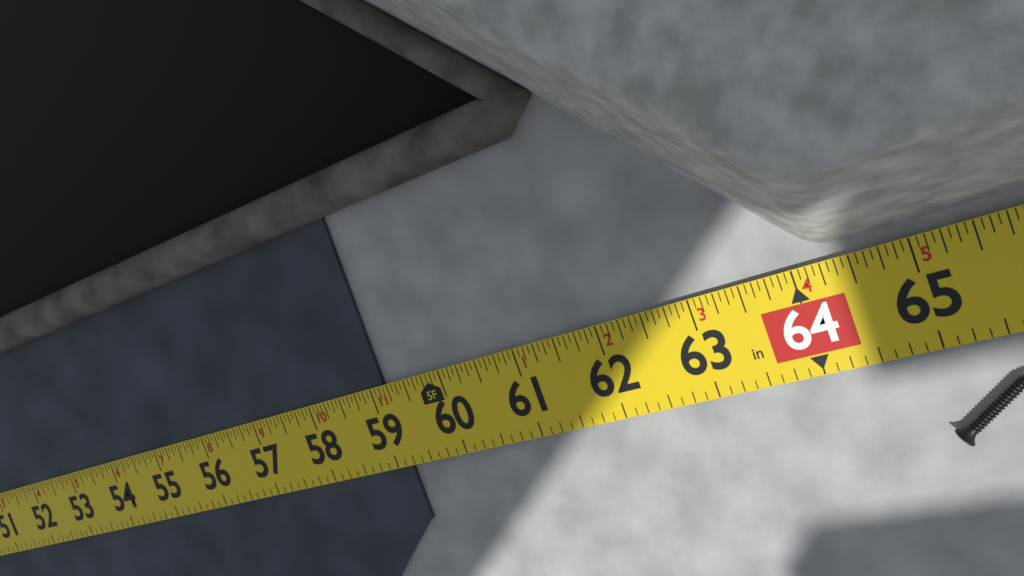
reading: 59.1875 in
